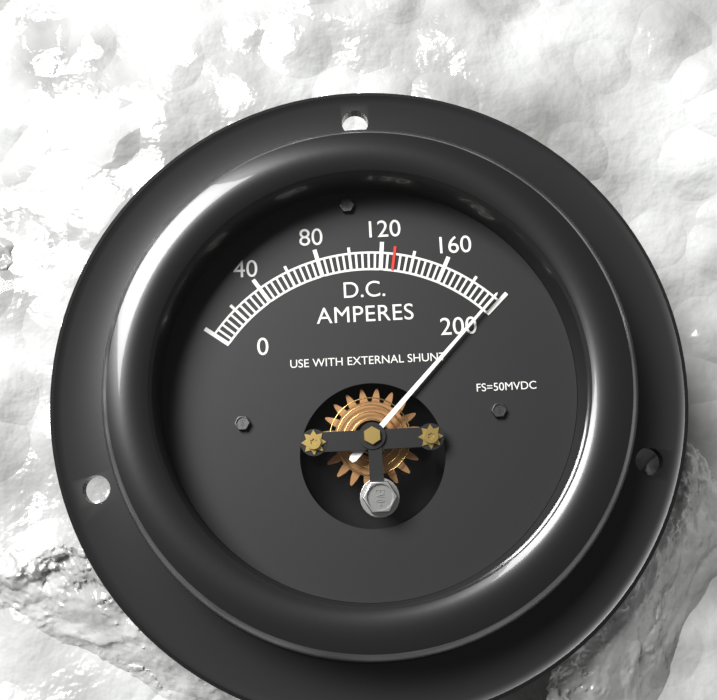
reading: 196 A
